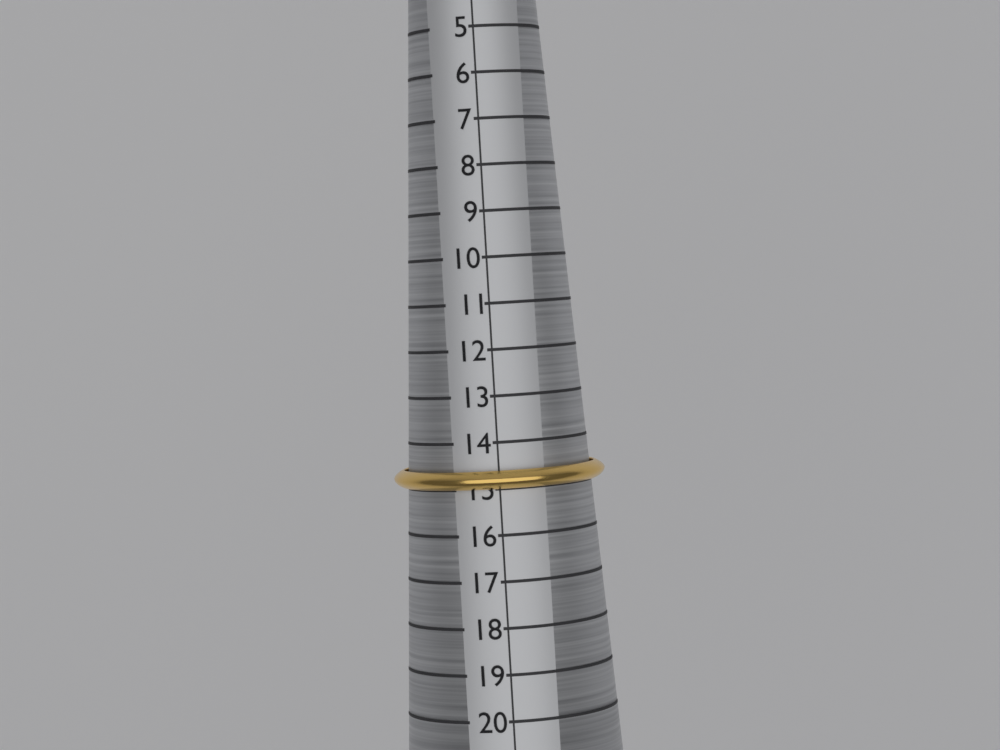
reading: 15 (no unit)
